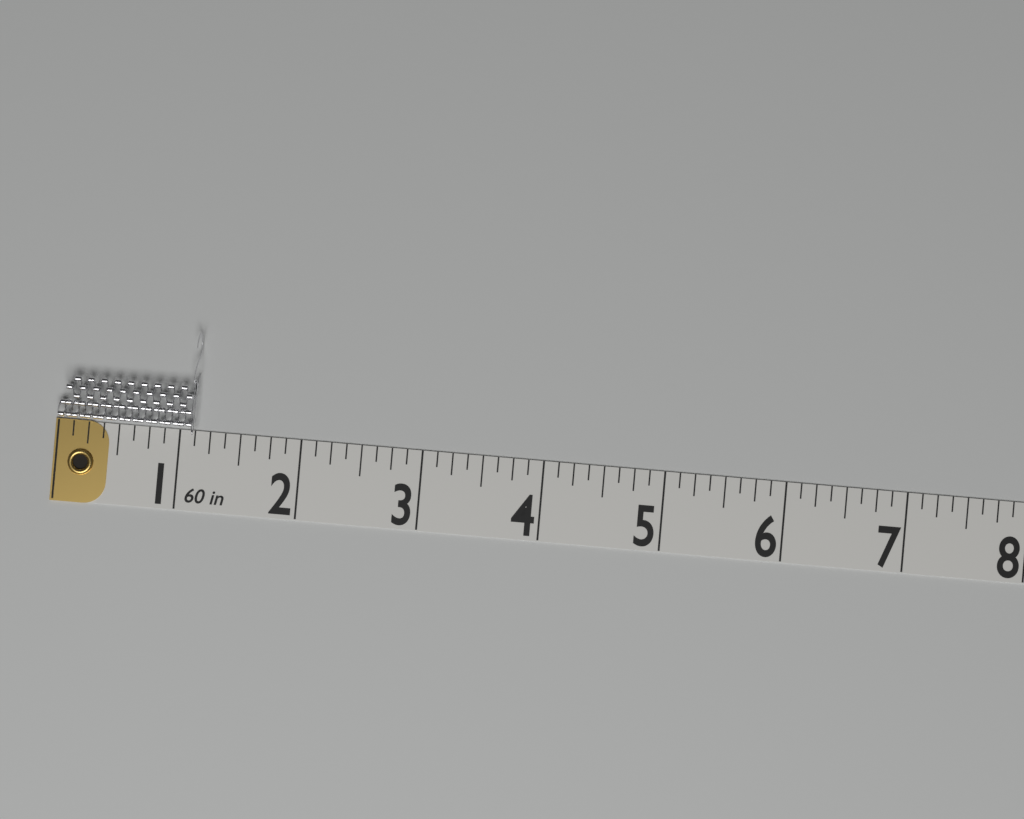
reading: 1.125 in
